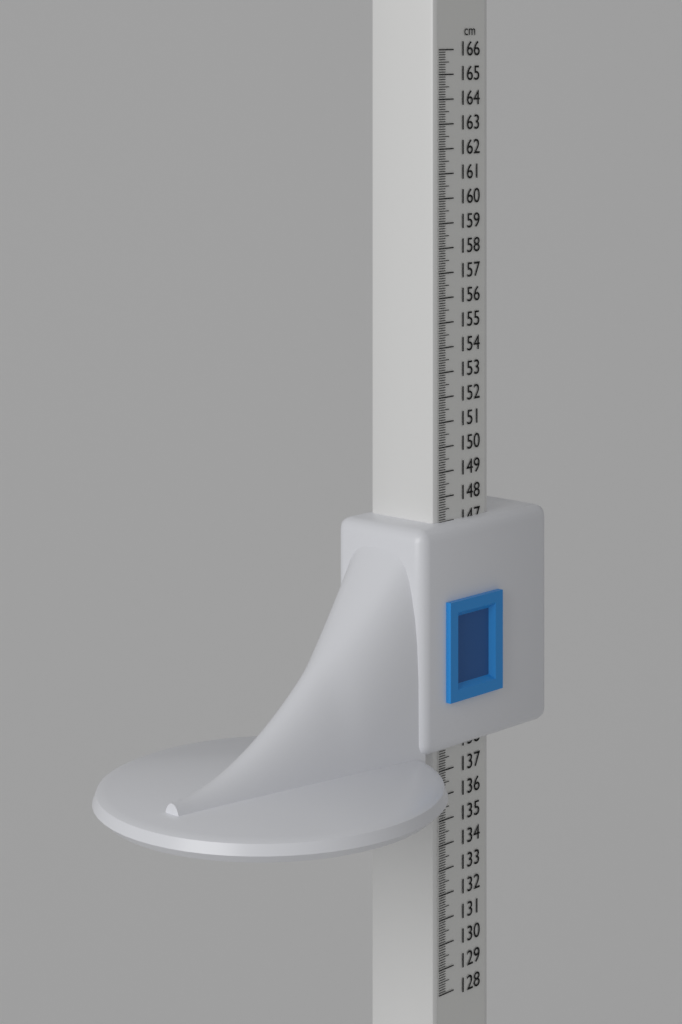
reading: 147.0 cm
